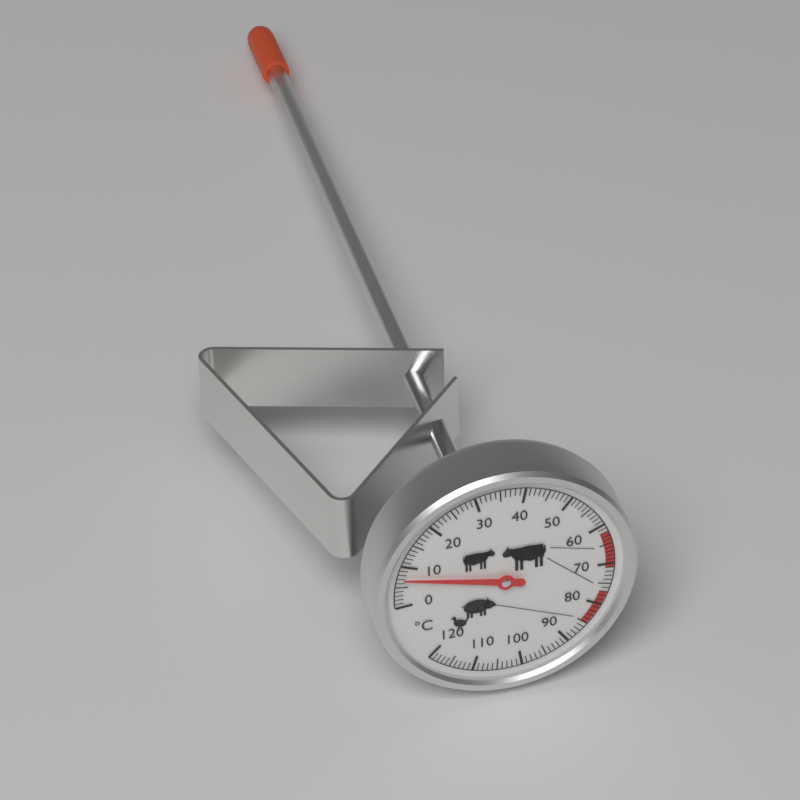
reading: 7 °C
